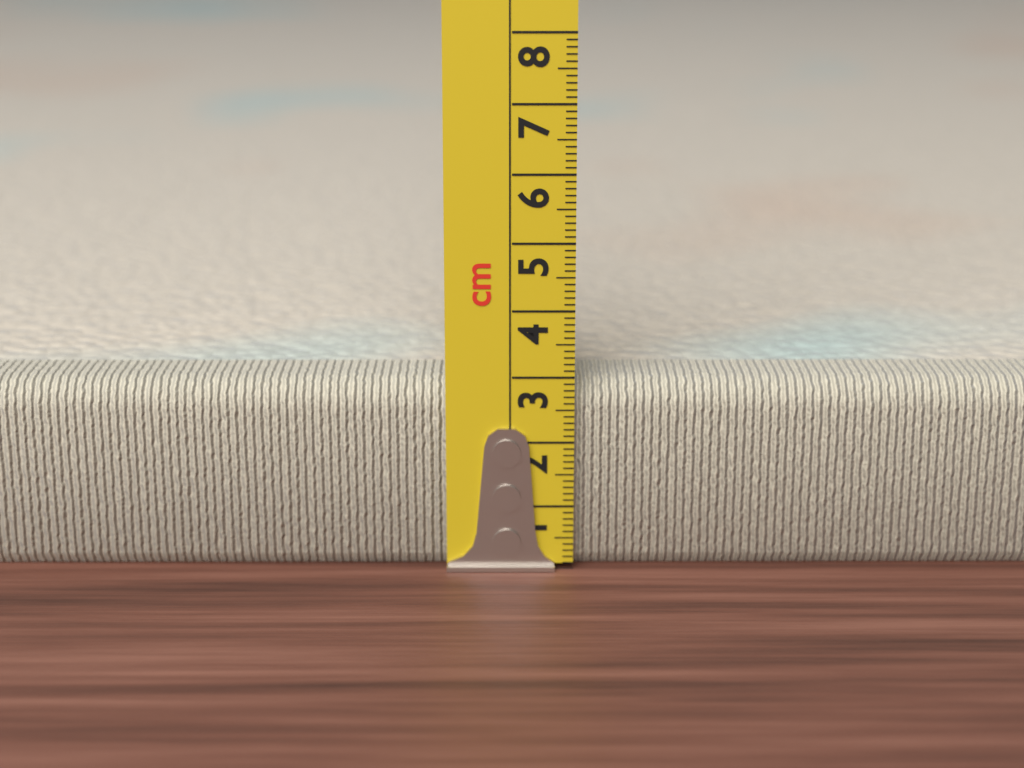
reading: 2.9 cm
